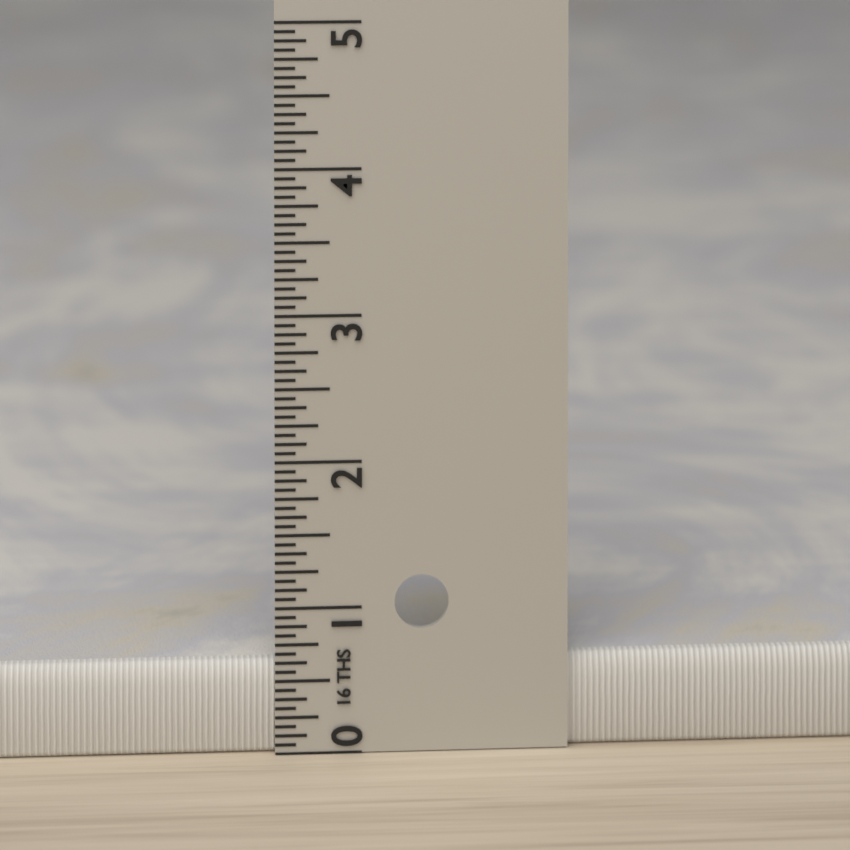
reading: 0.6250 in
